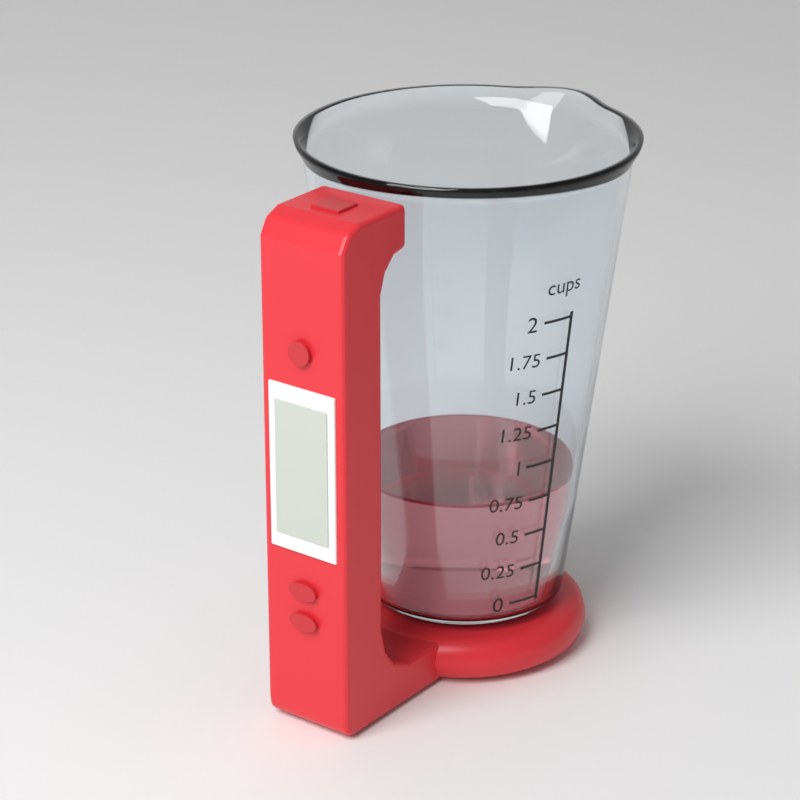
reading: 0.75 cups
